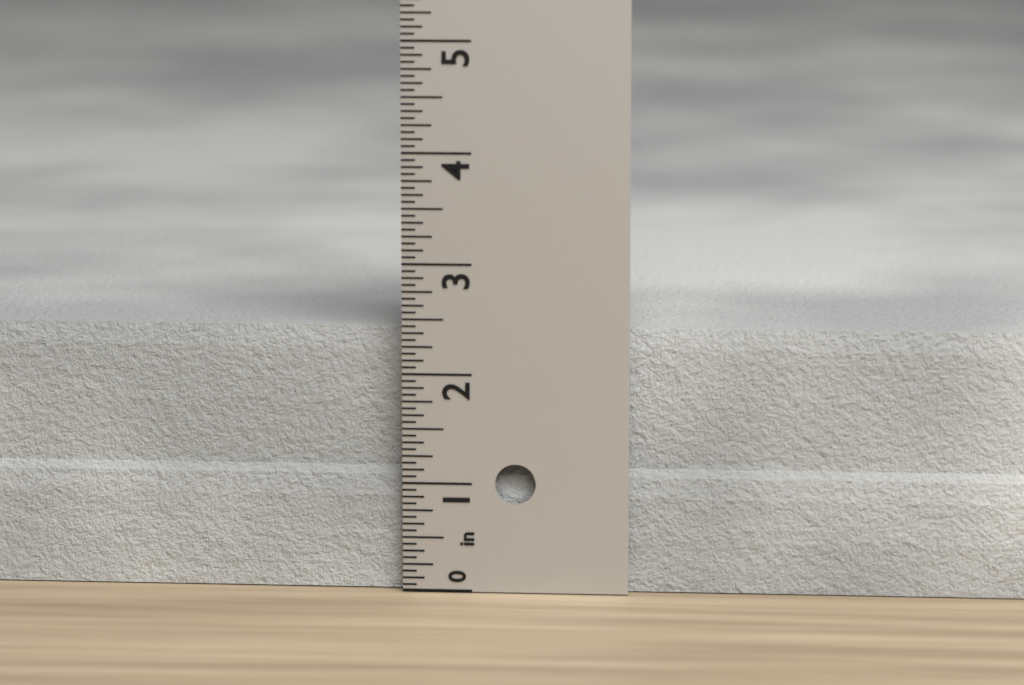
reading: 2.3750 in
